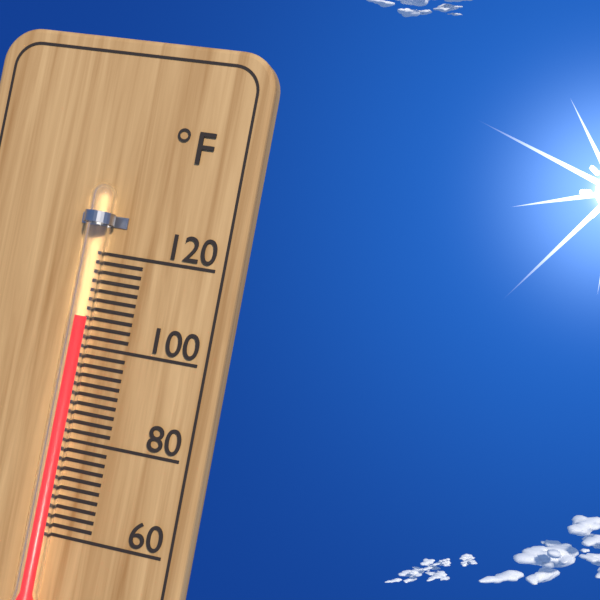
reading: 106 °F
